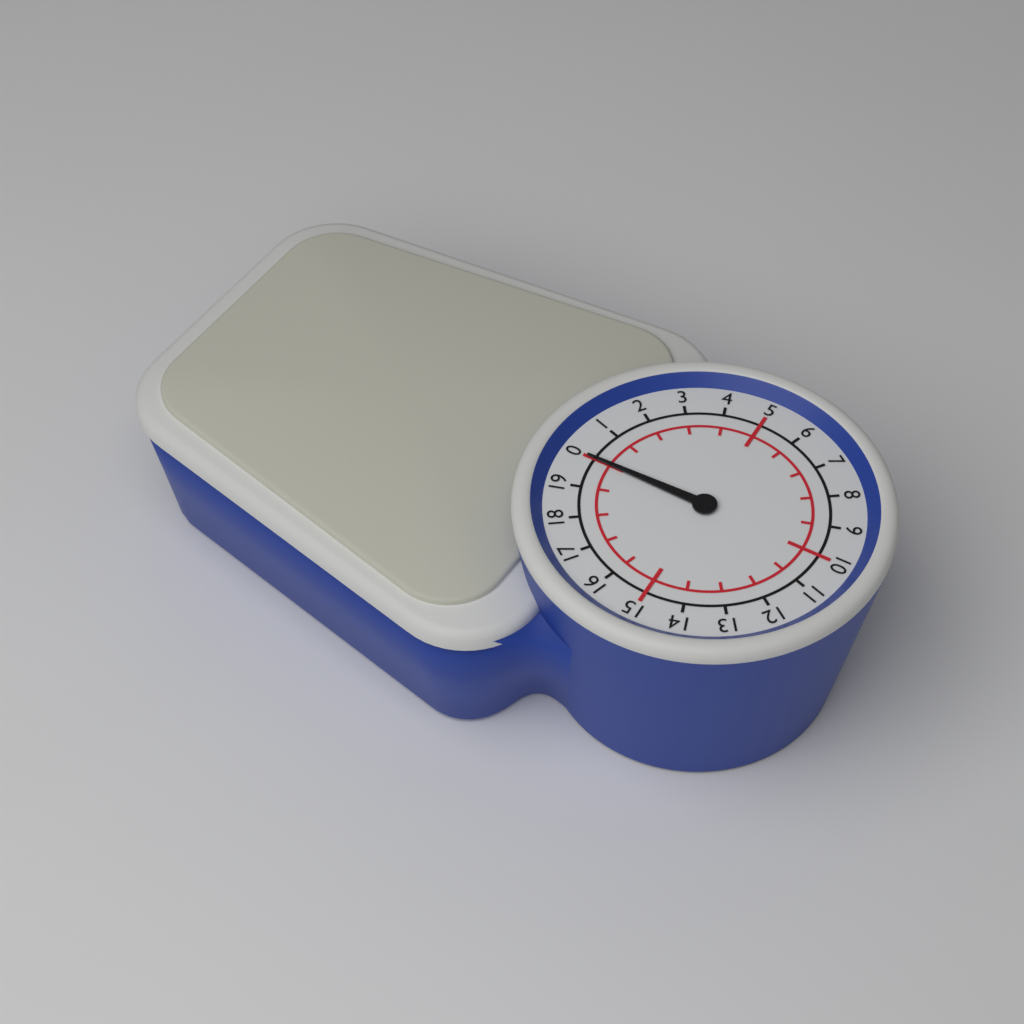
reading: 0 (no unit)
